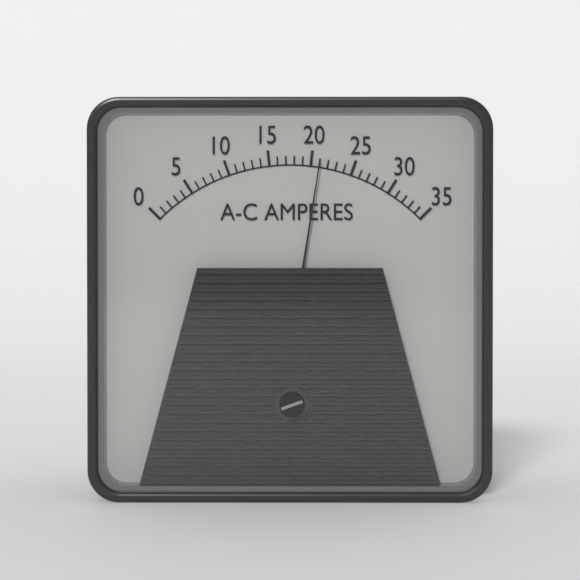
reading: 21 A
